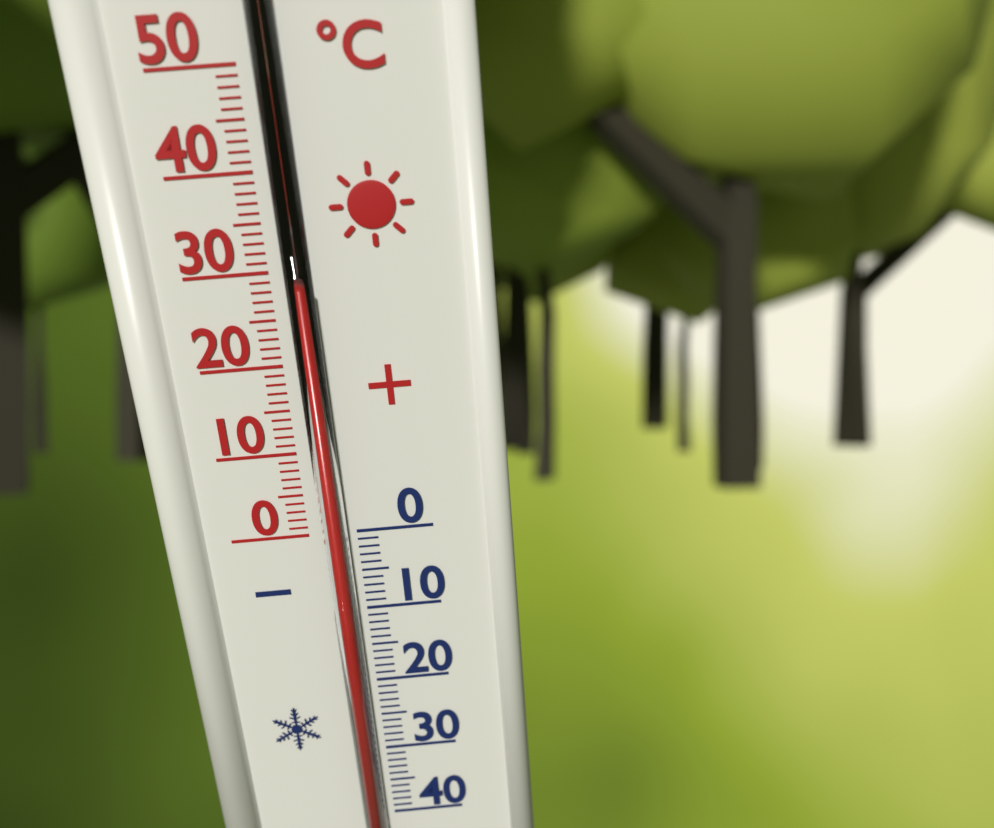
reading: 28 °C
